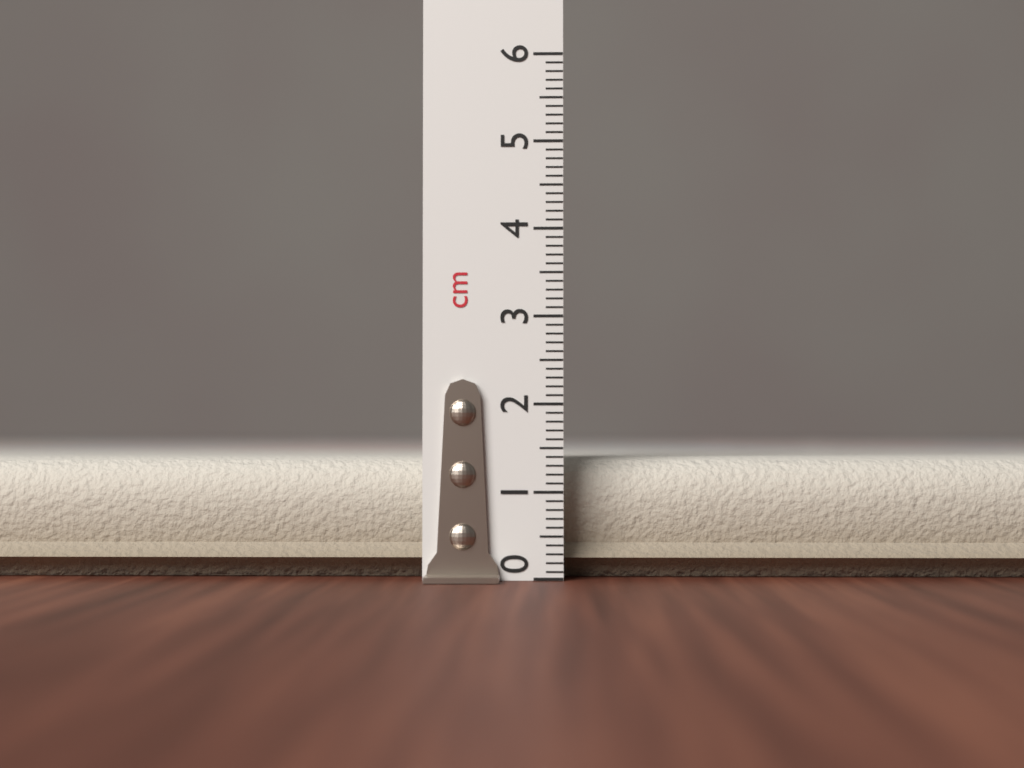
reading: 1.5 cm
